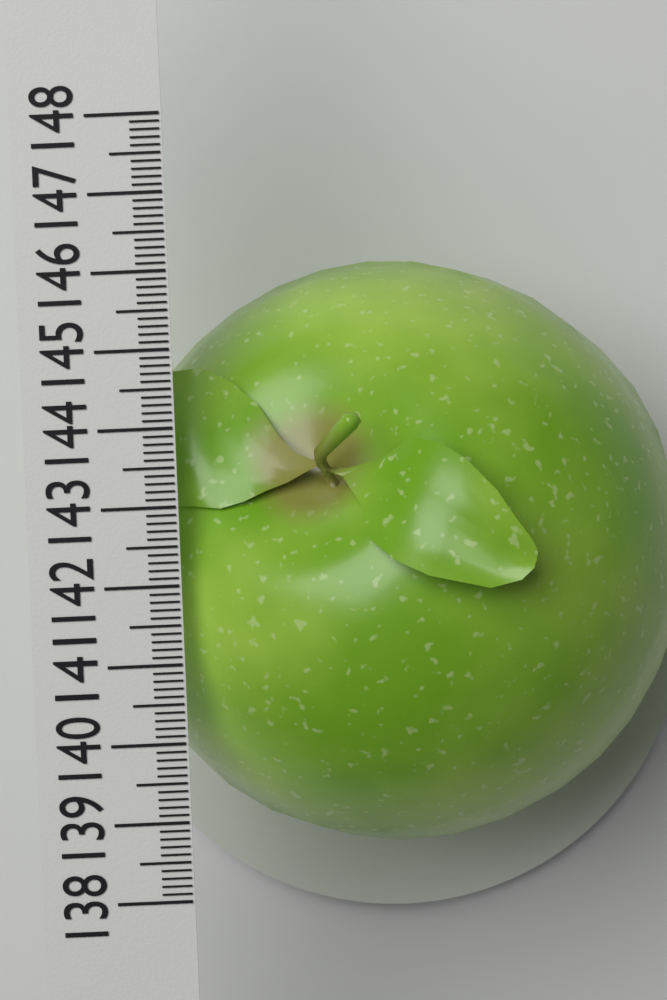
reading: 146.0 (no unit)
